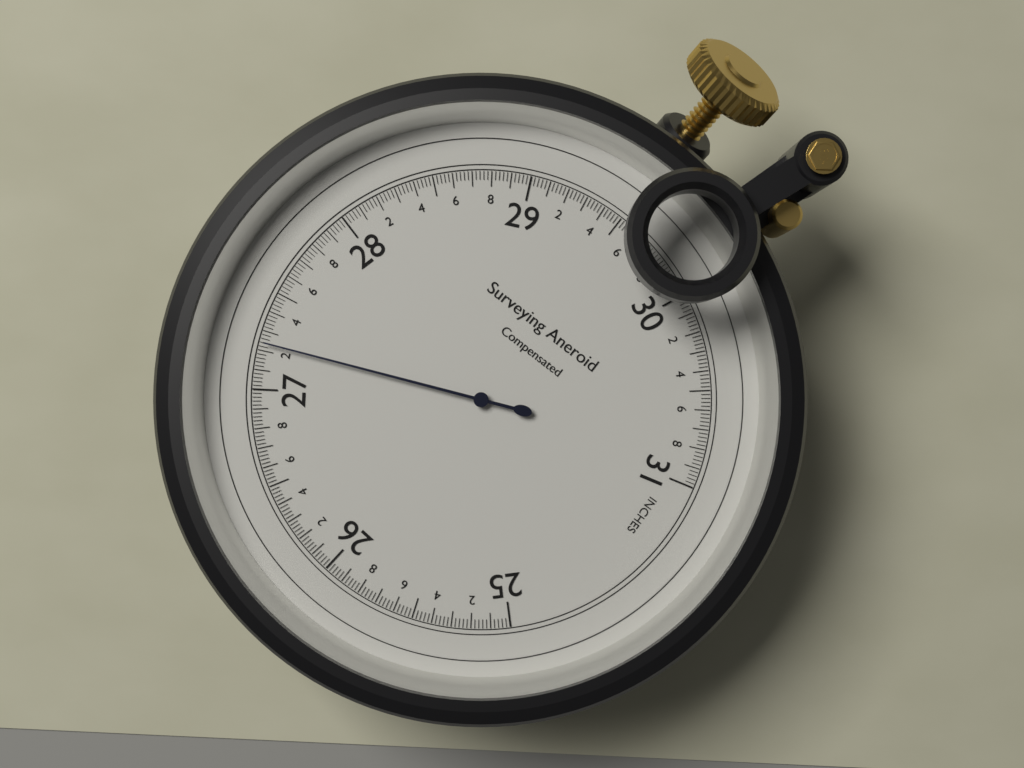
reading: 27.24 inches
